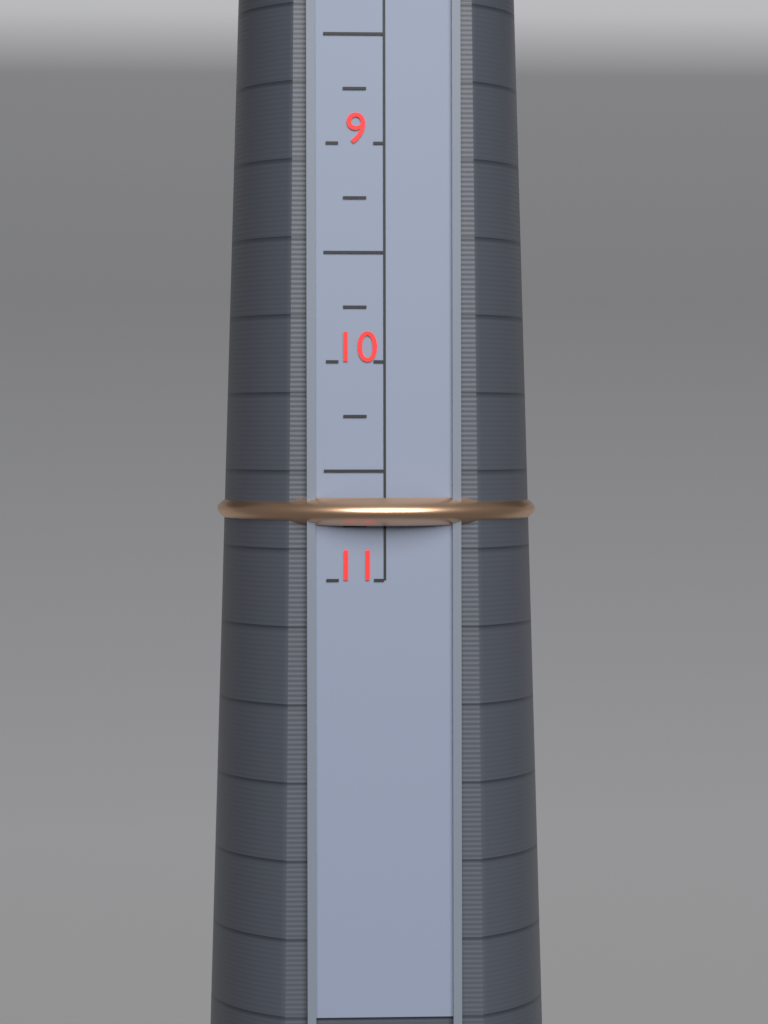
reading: 10.75 (no unit)
